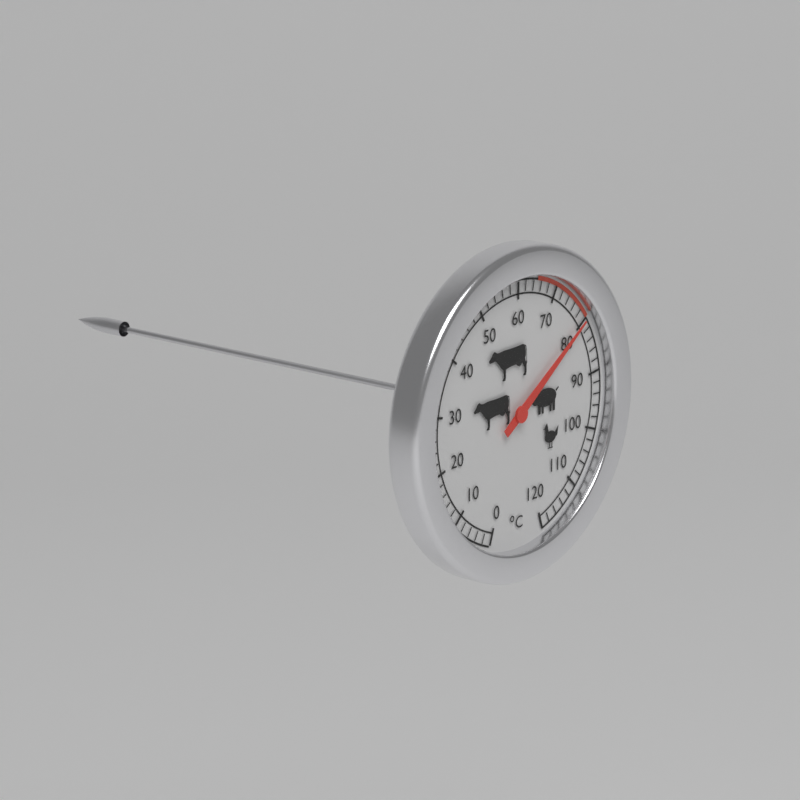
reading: 80 °C
